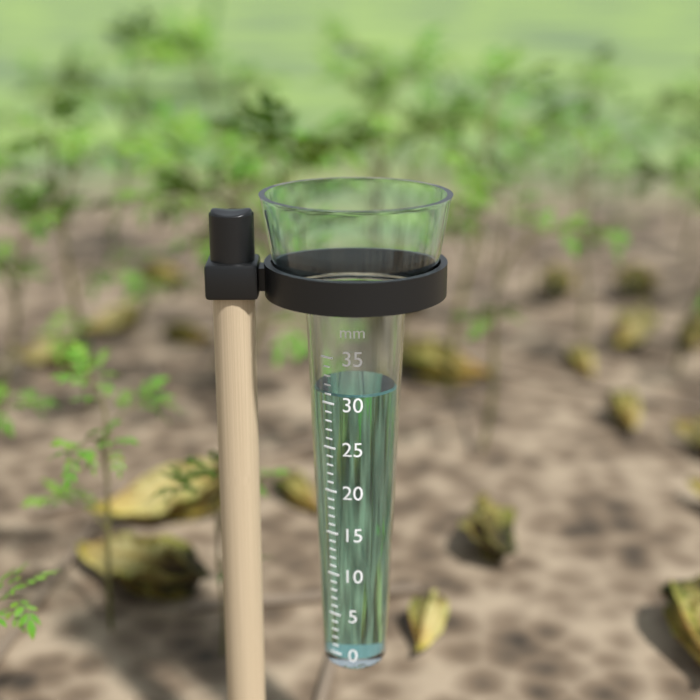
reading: 31 mm
